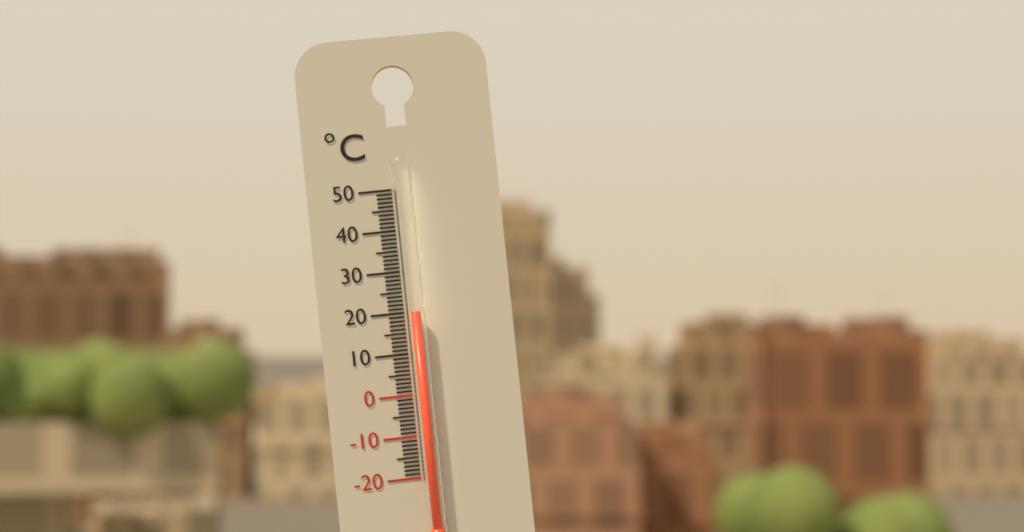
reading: 20 °C
